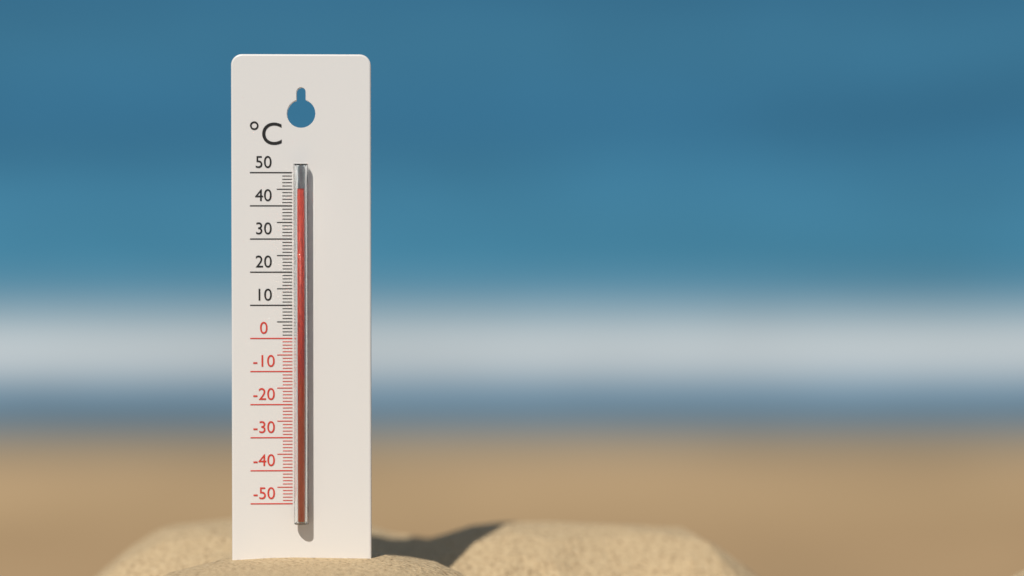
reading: 45 °C
